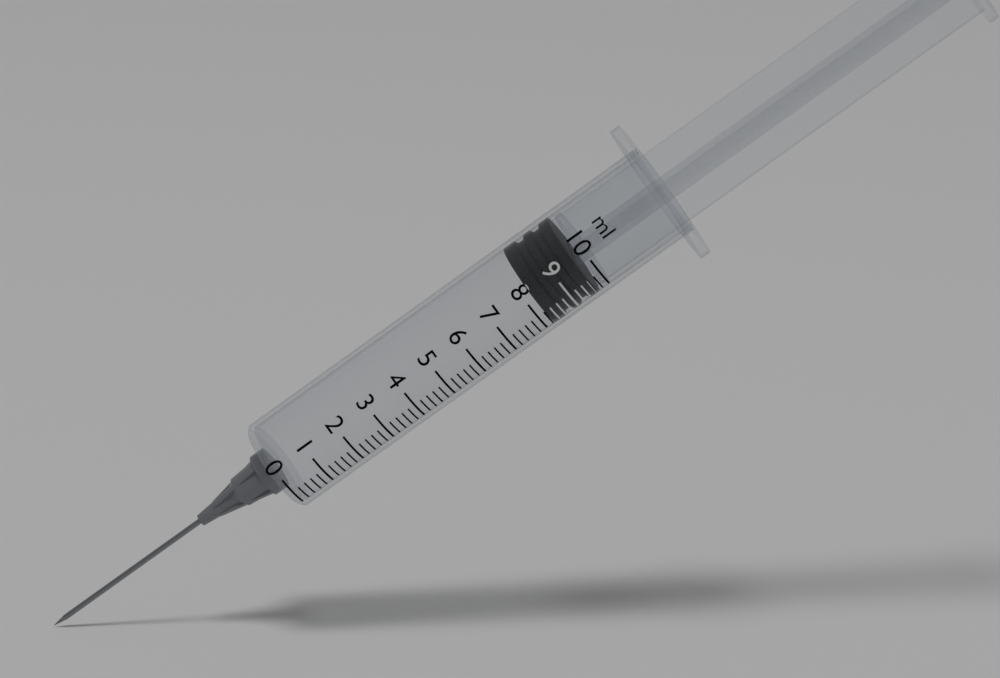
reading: 8.2 ml
